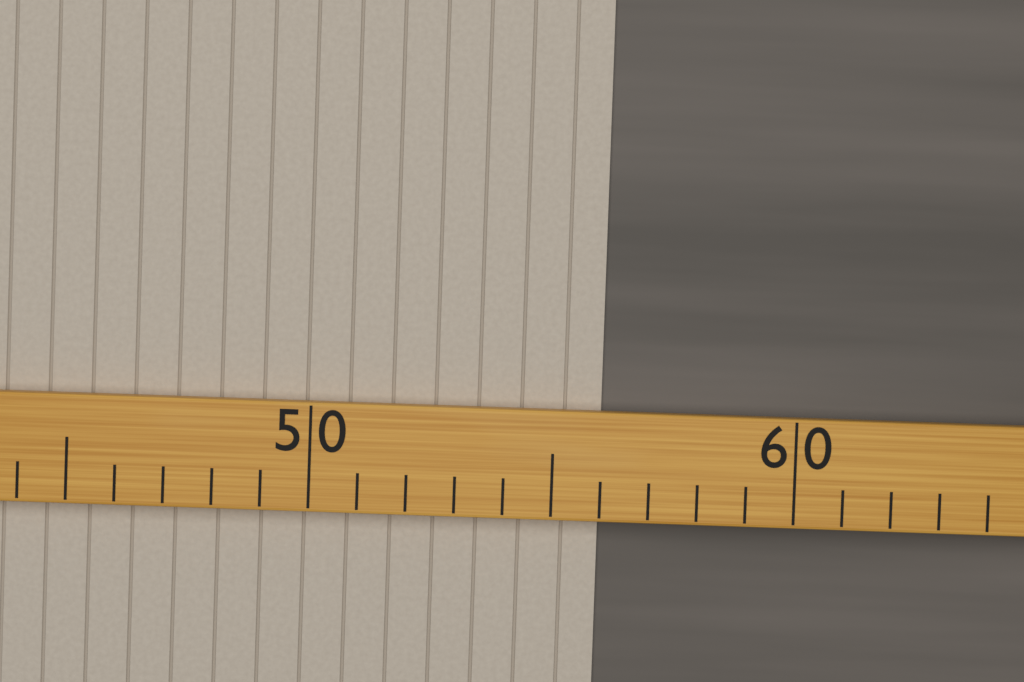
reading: 56 (no unit)
